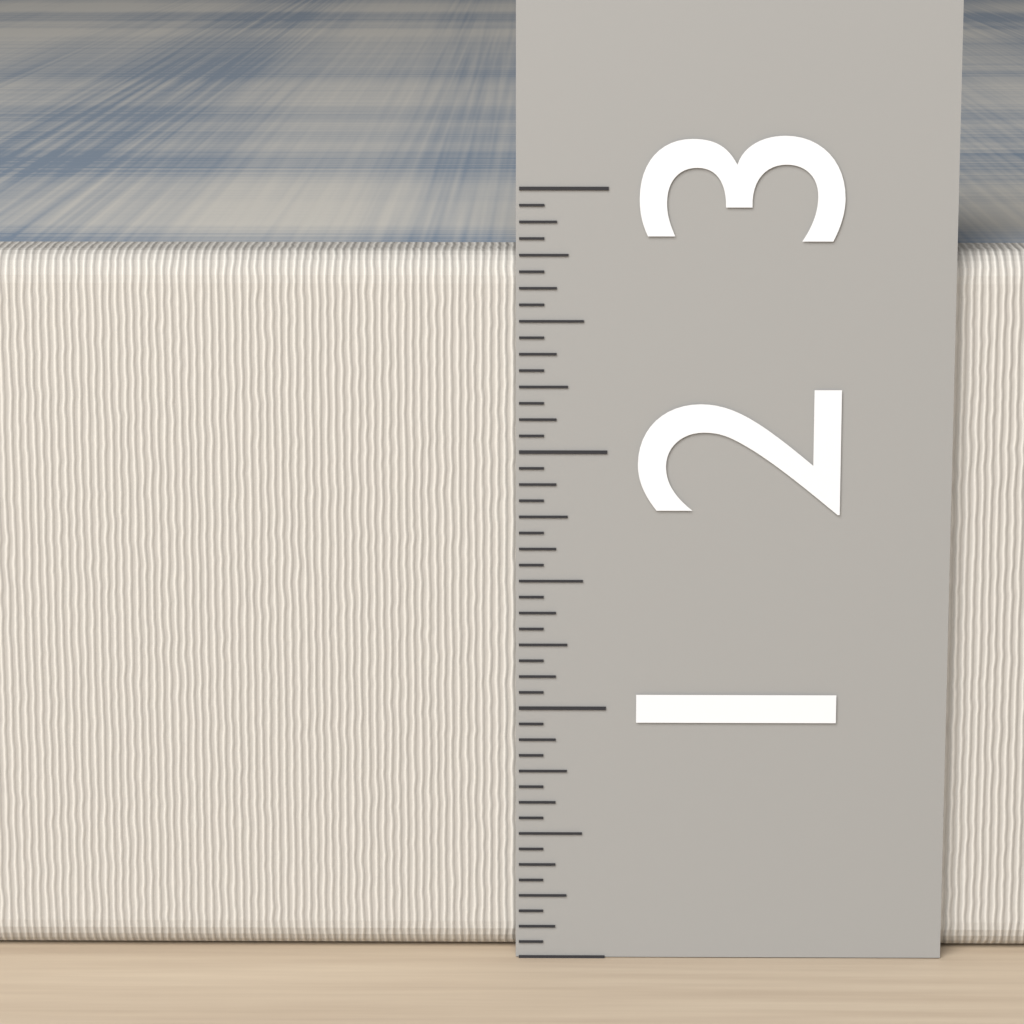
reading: 2.7500 (no unit)
